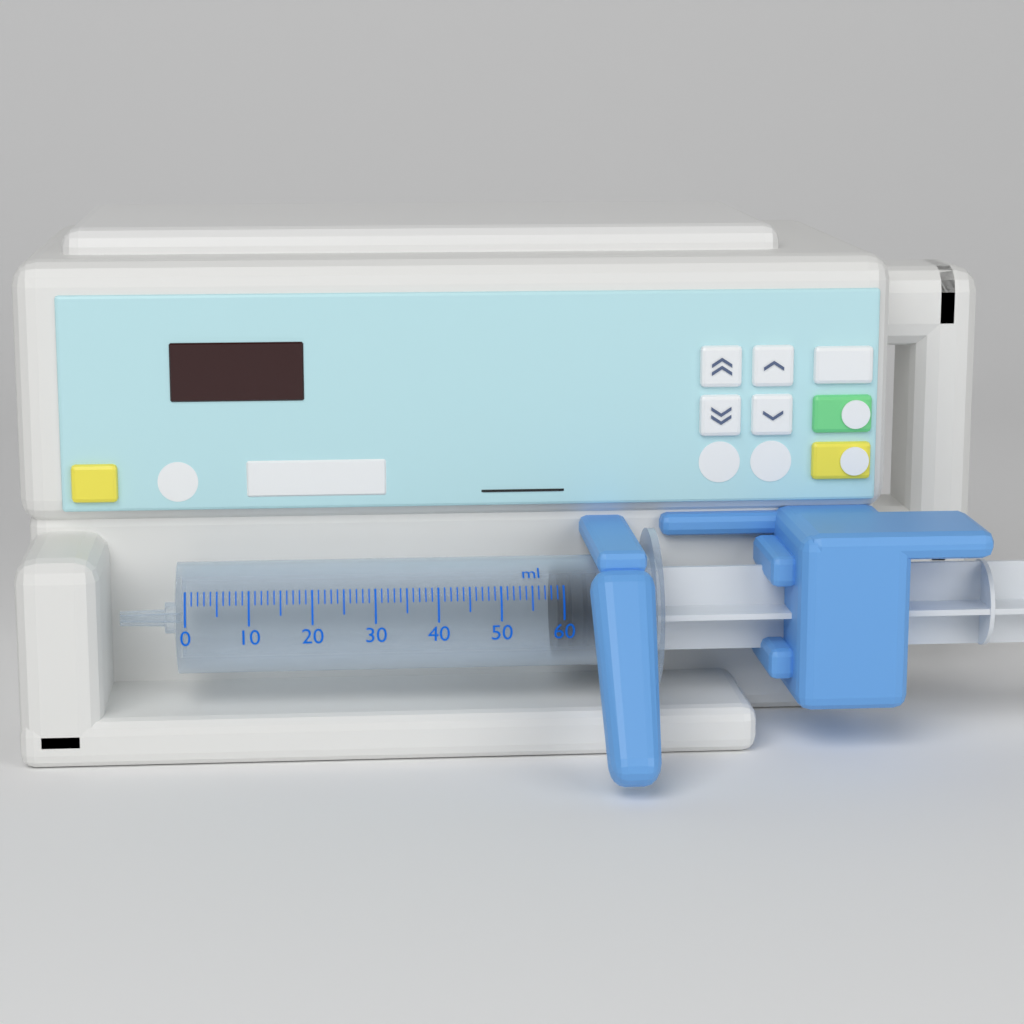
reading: 59 ml
